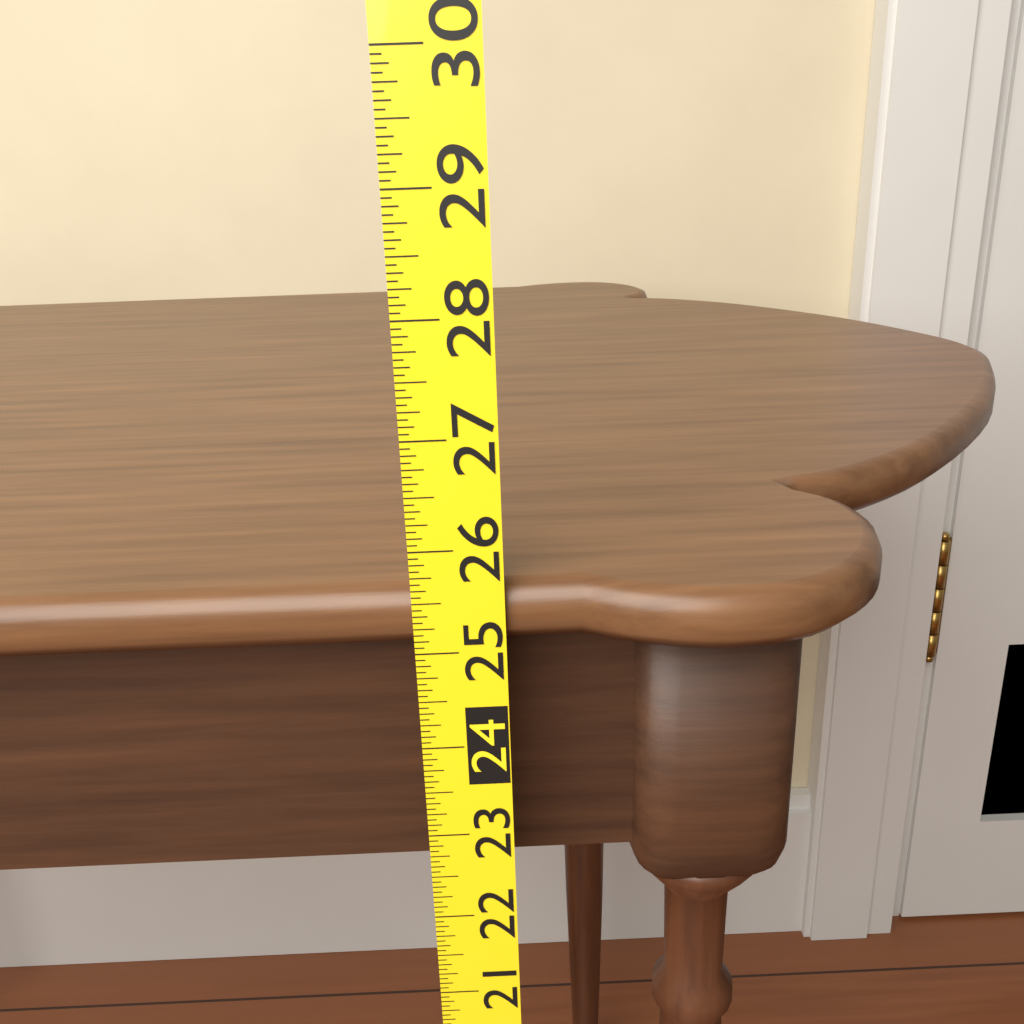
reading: 25.6250 (no unit)
